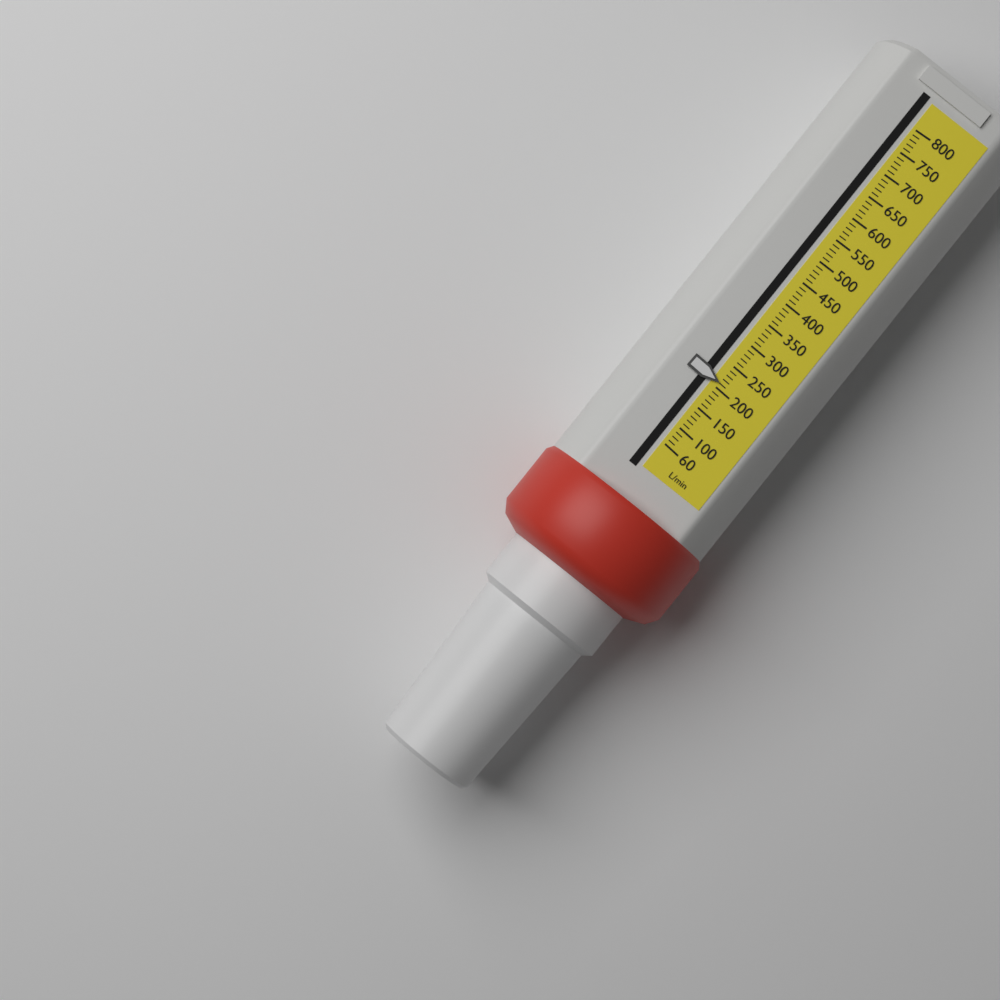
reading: 210 L/min
